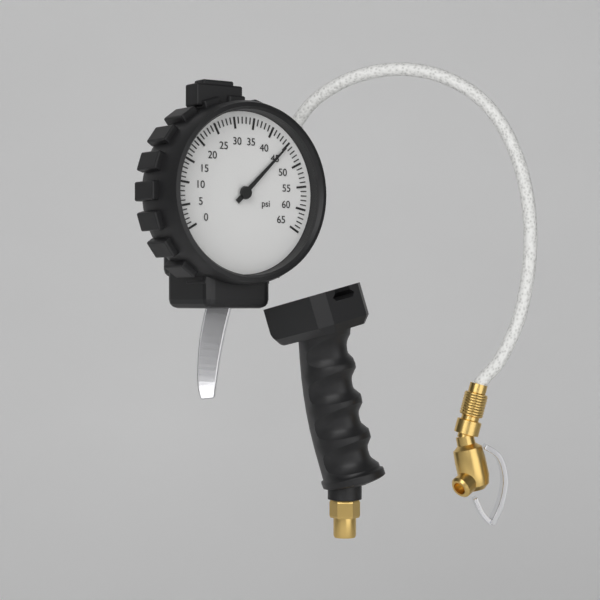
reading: 45 psi
